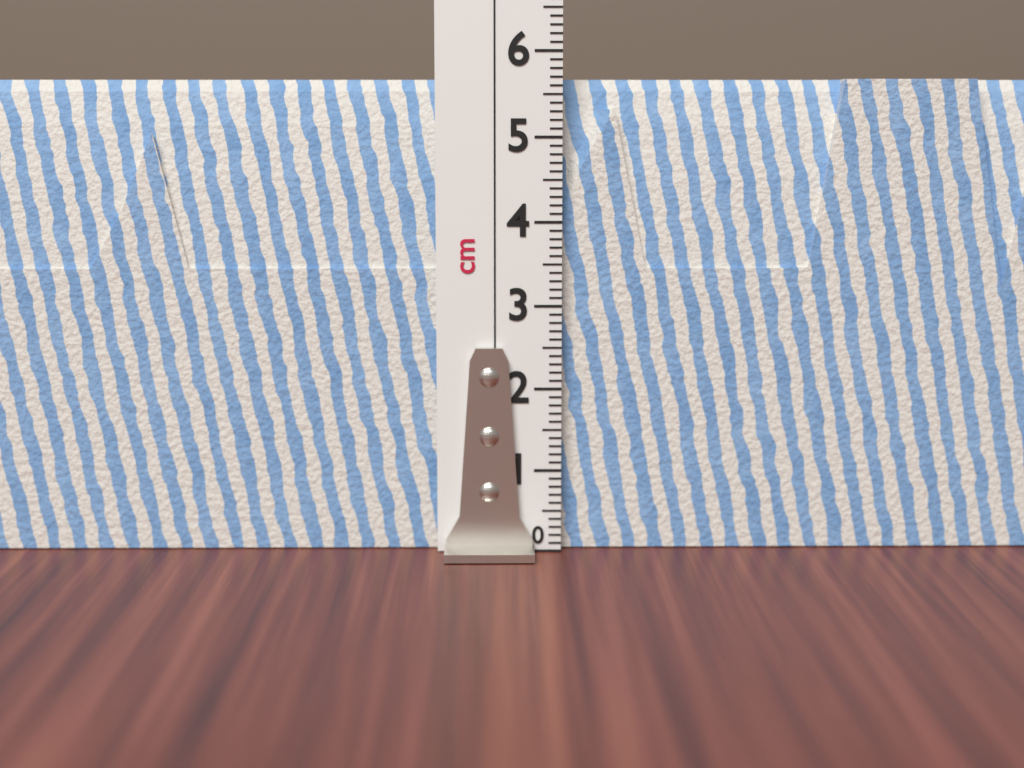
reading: 5.7 cm
